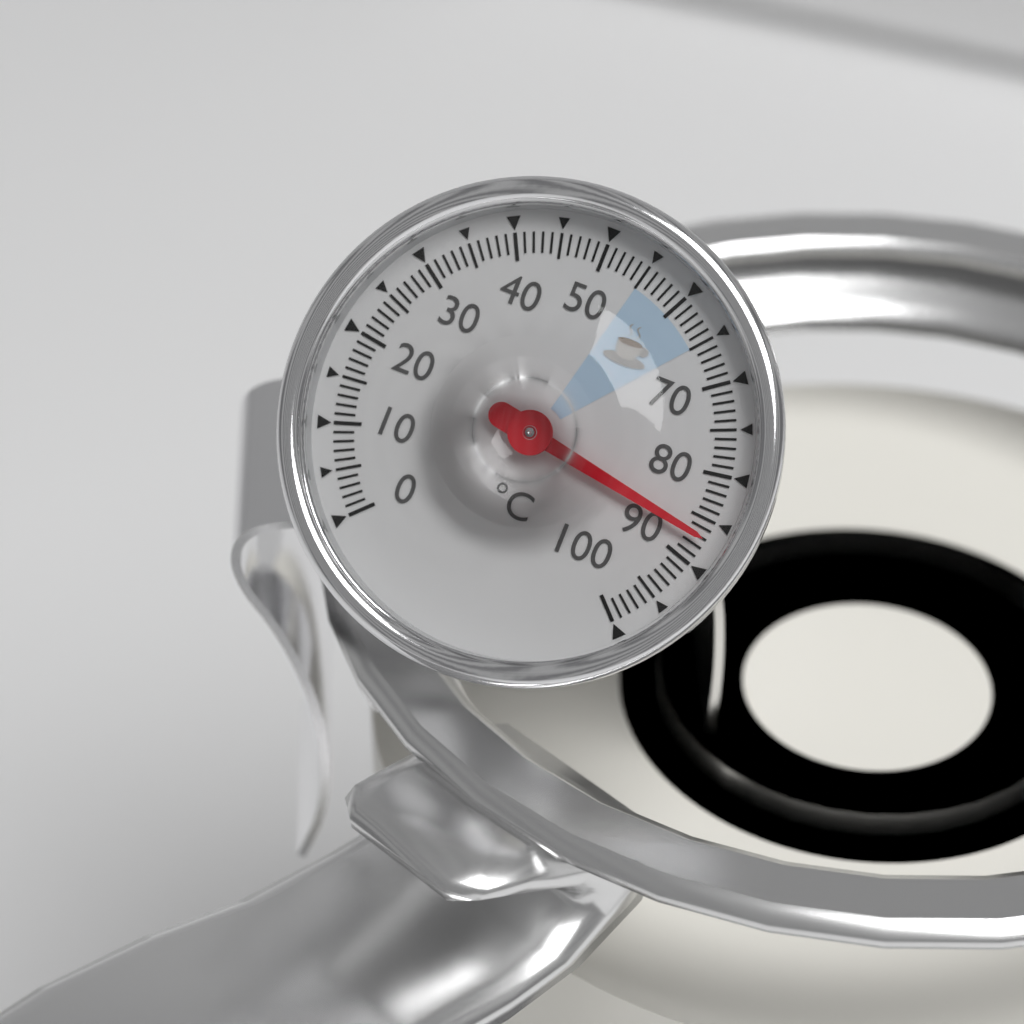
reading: 87 °C
